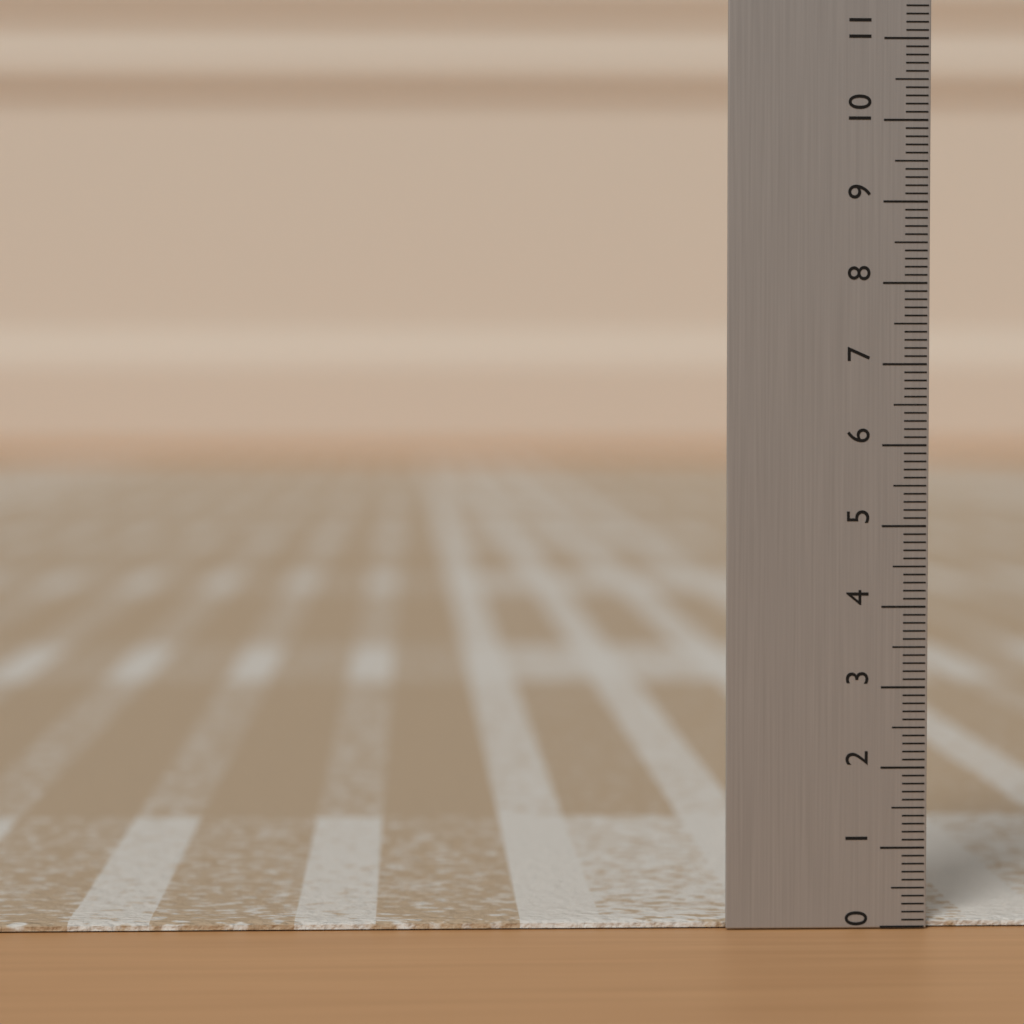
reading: 0.1 (no unit)
